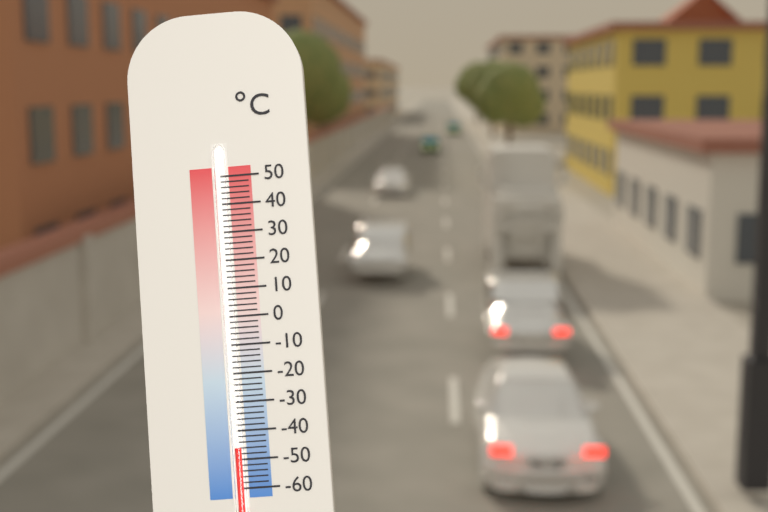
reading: -46 °C
